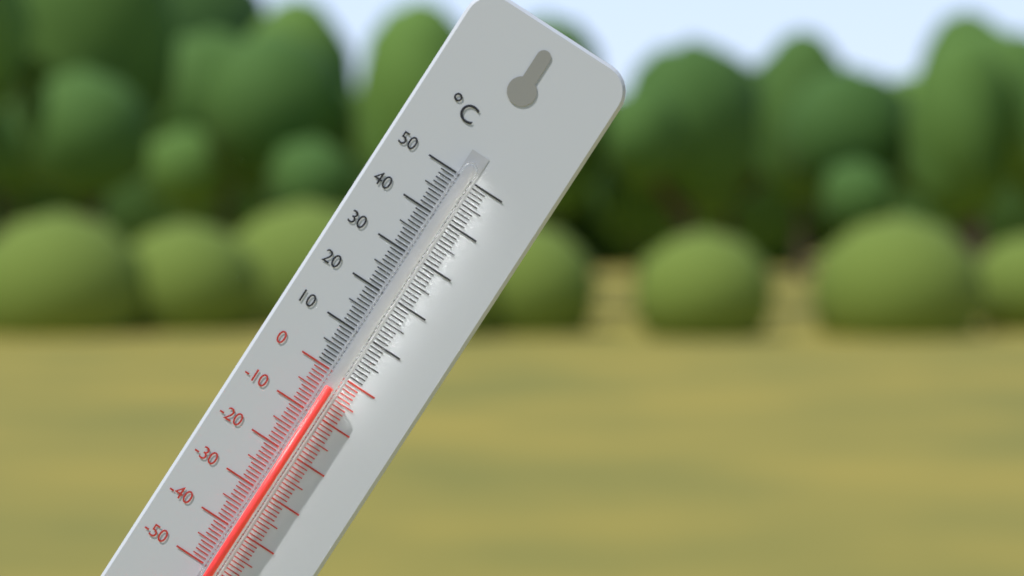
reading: -3 °C
